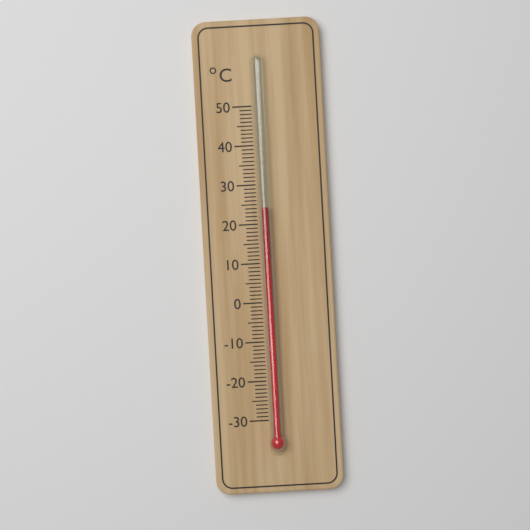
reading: 24 °C
